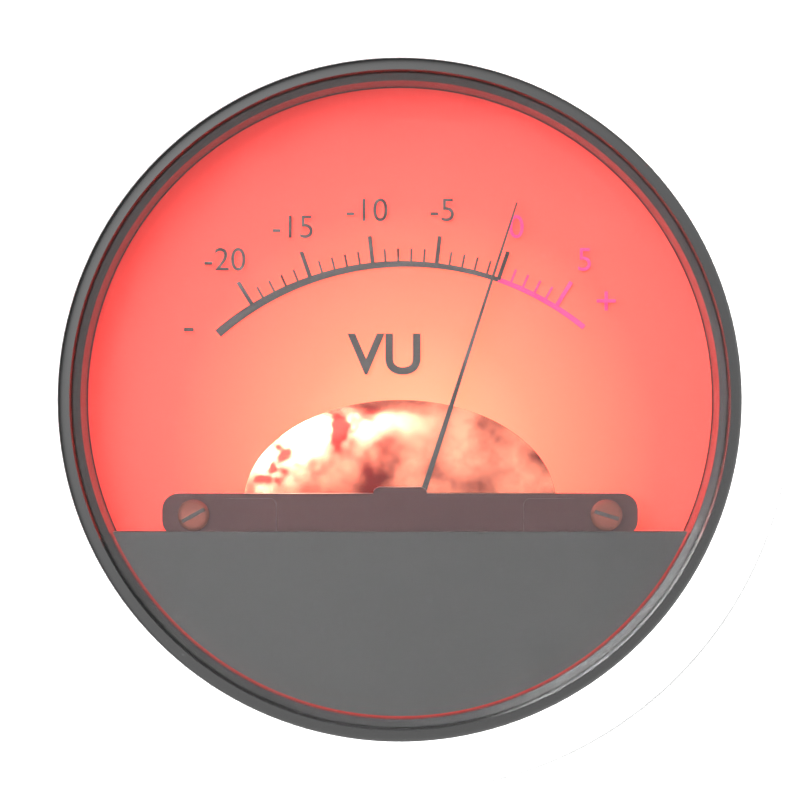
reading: -0.5 VU
